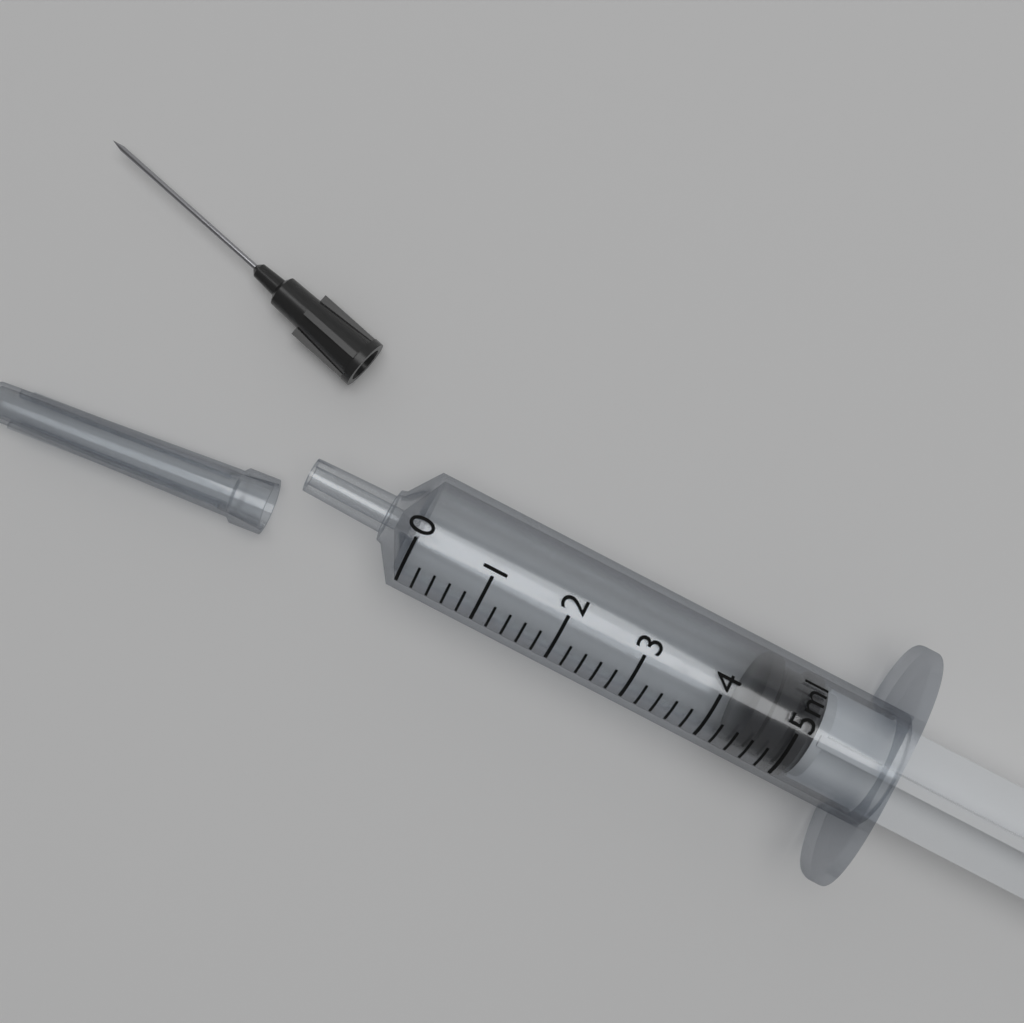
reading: 4.4 ml
